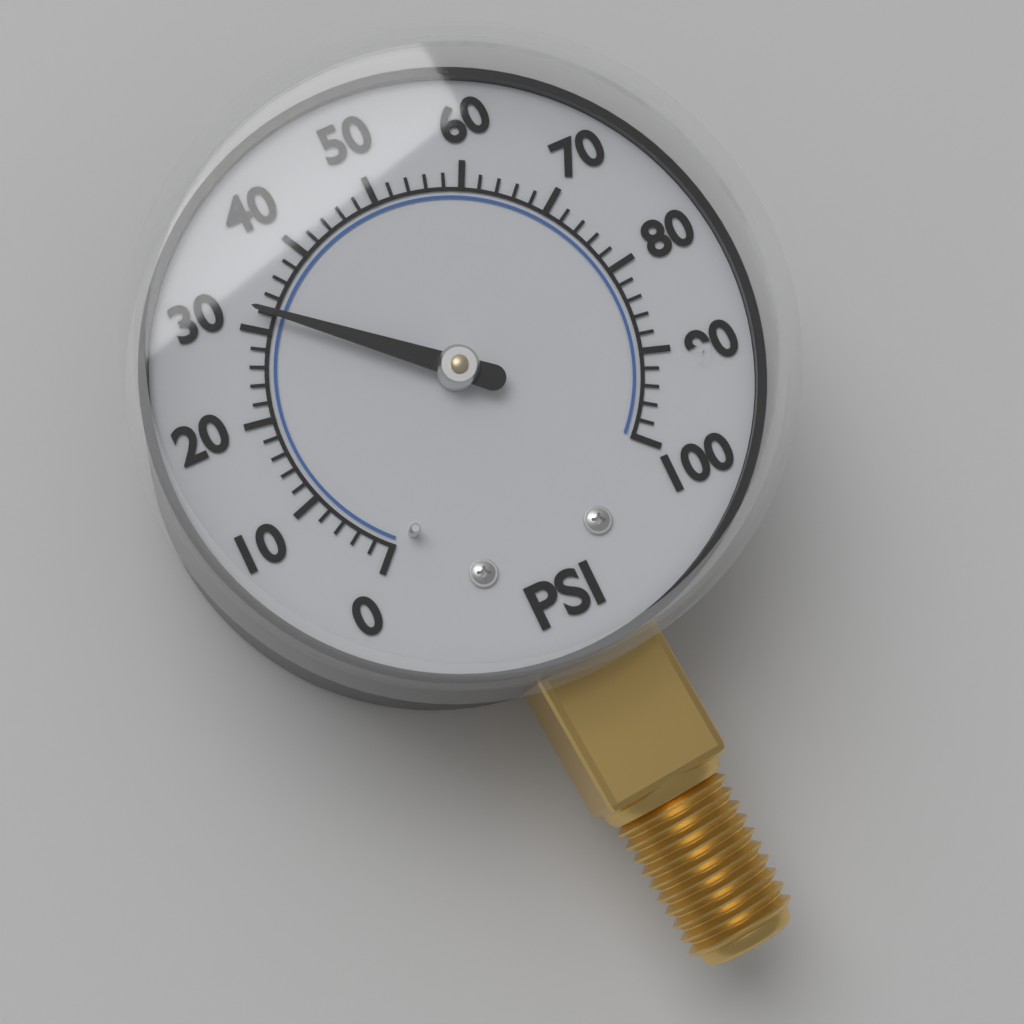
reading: 32 psi
